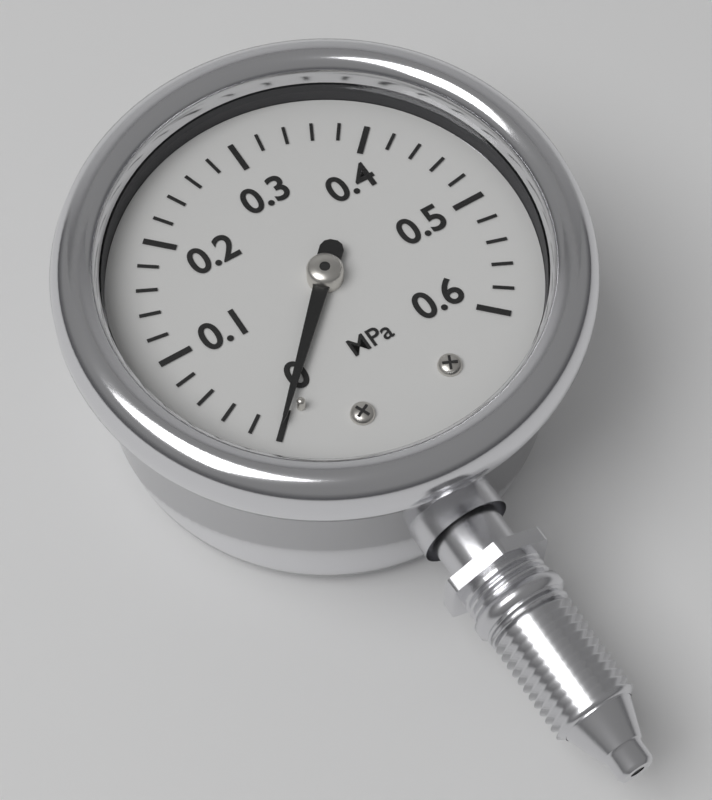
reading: 0.00 MPa
